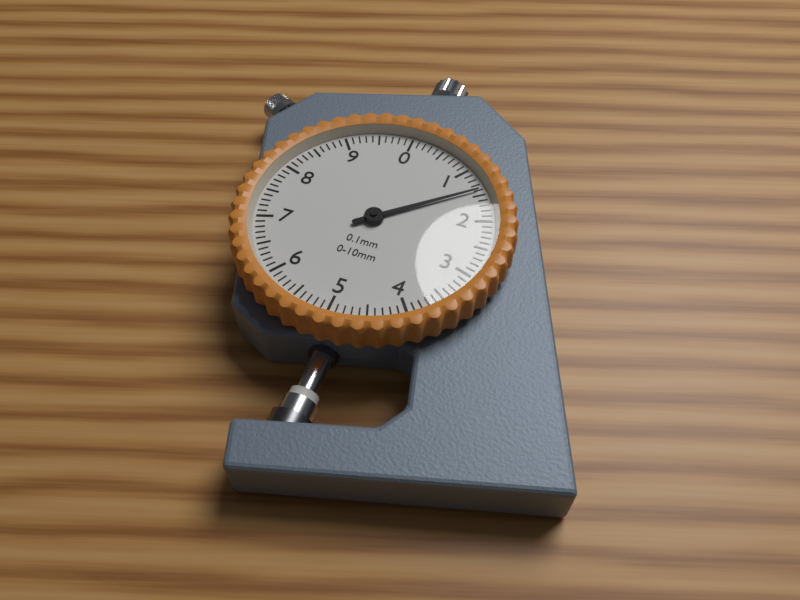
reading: 1.4 mm
